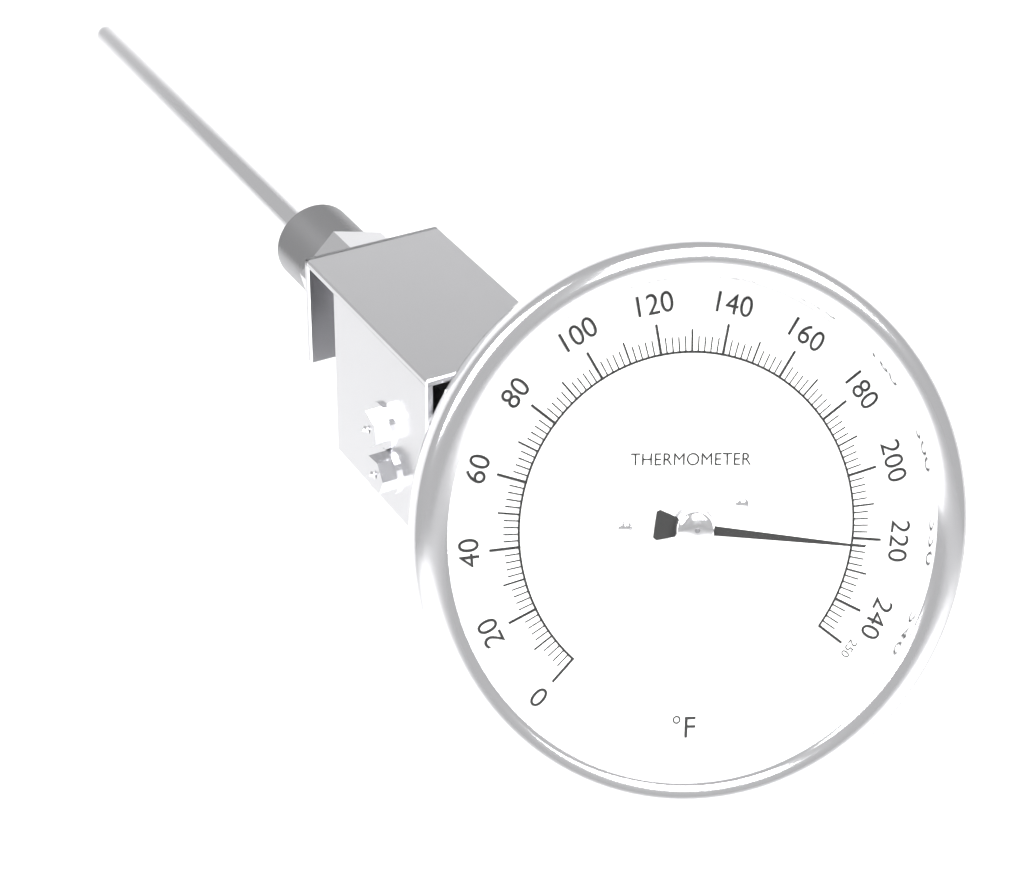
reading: 222 °F
